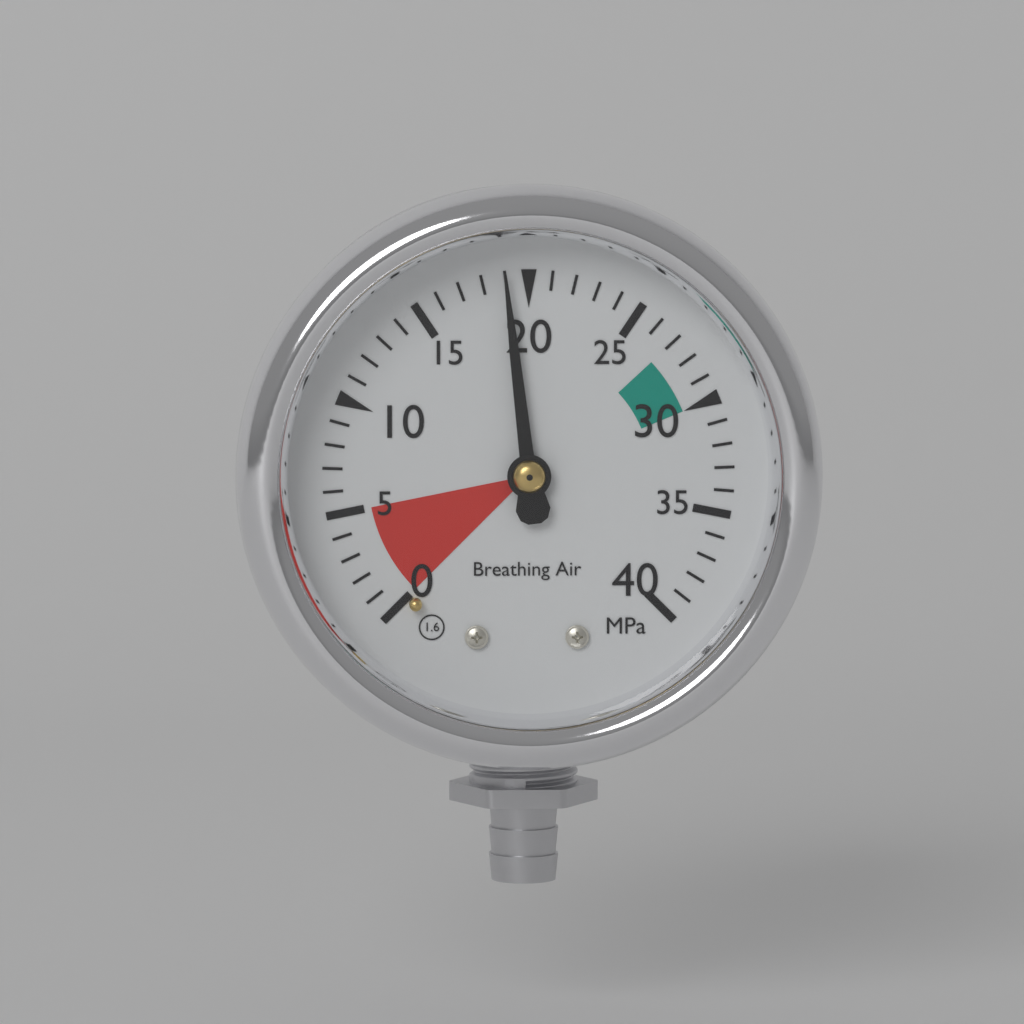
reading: 19 MPa
